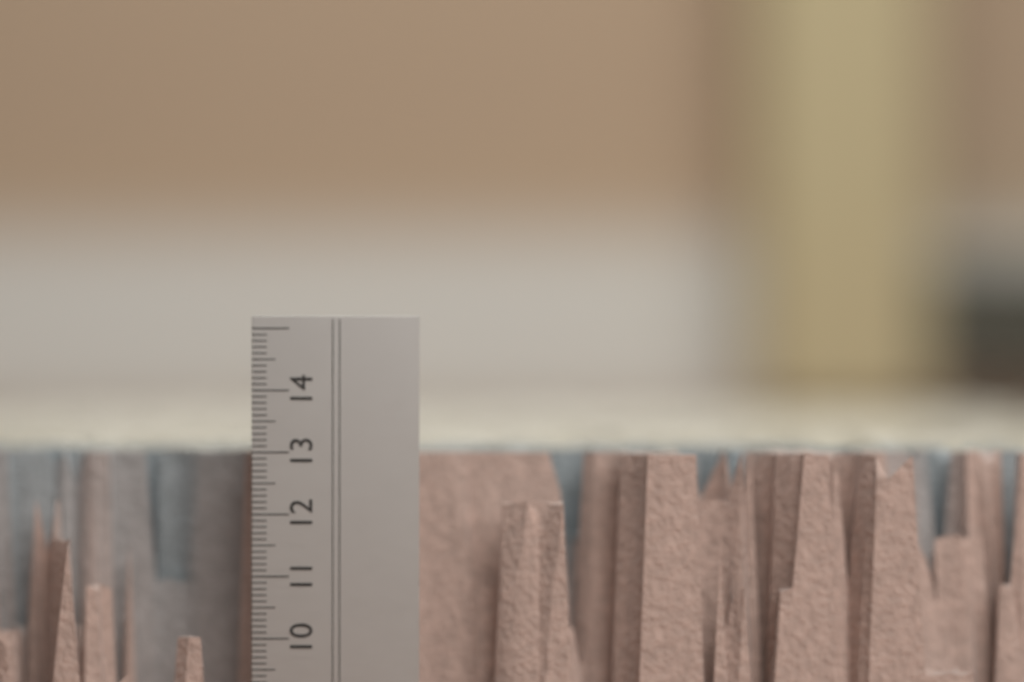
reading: 13.0 cm
